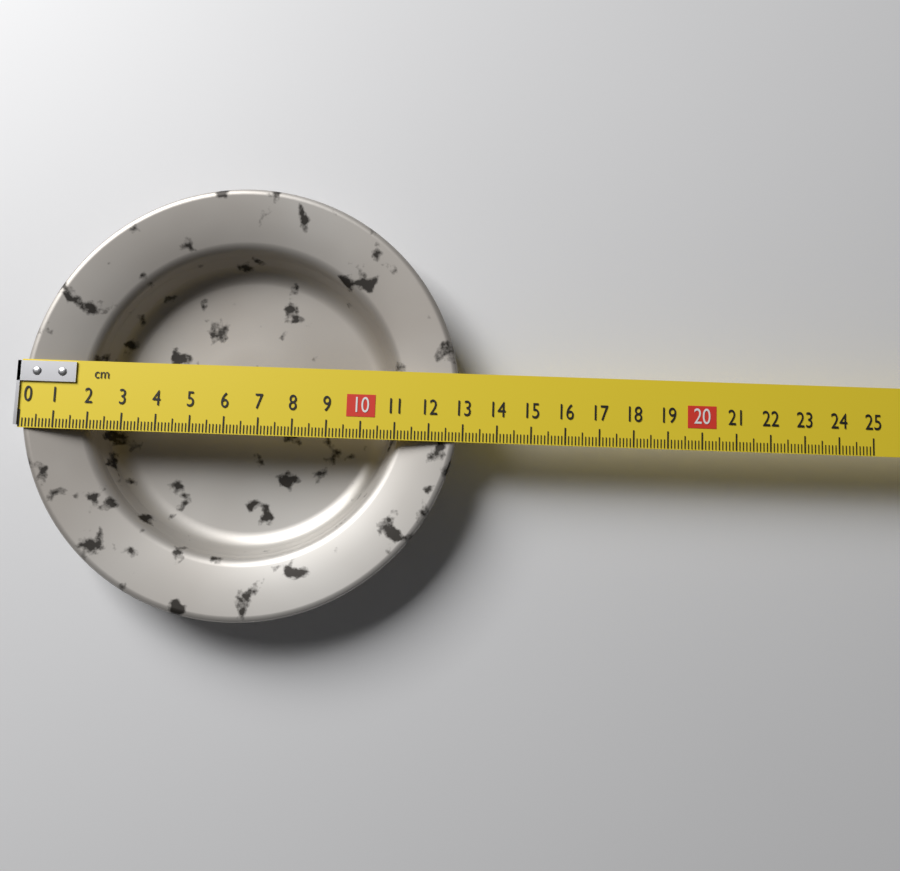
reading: 12.9 cm
